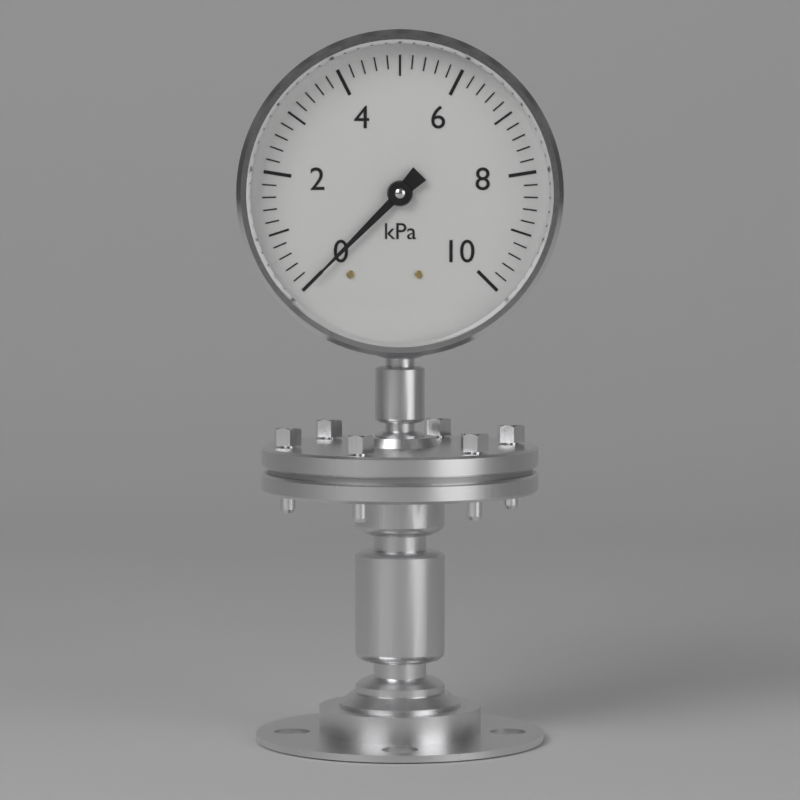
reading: 0.0 kPa
